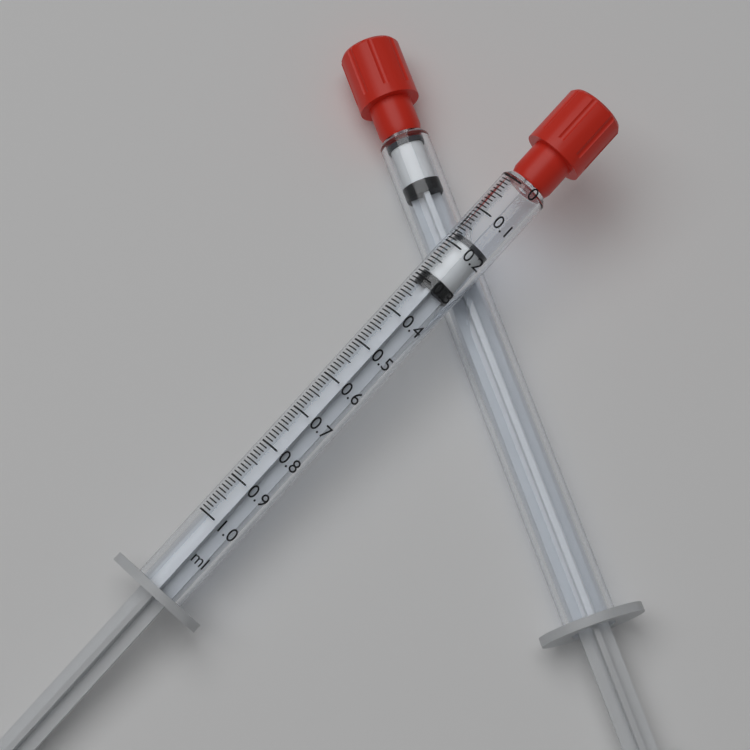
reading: 0.17 ml
